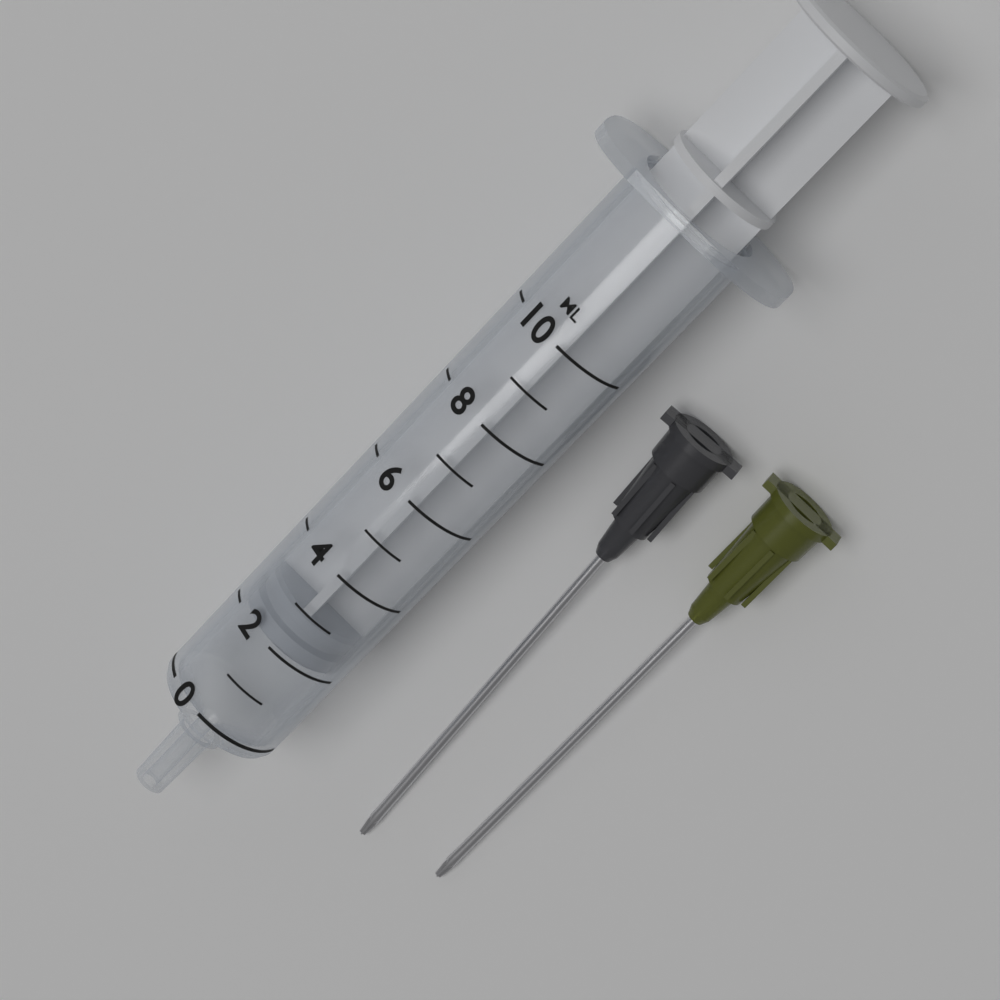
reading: 2 ml
